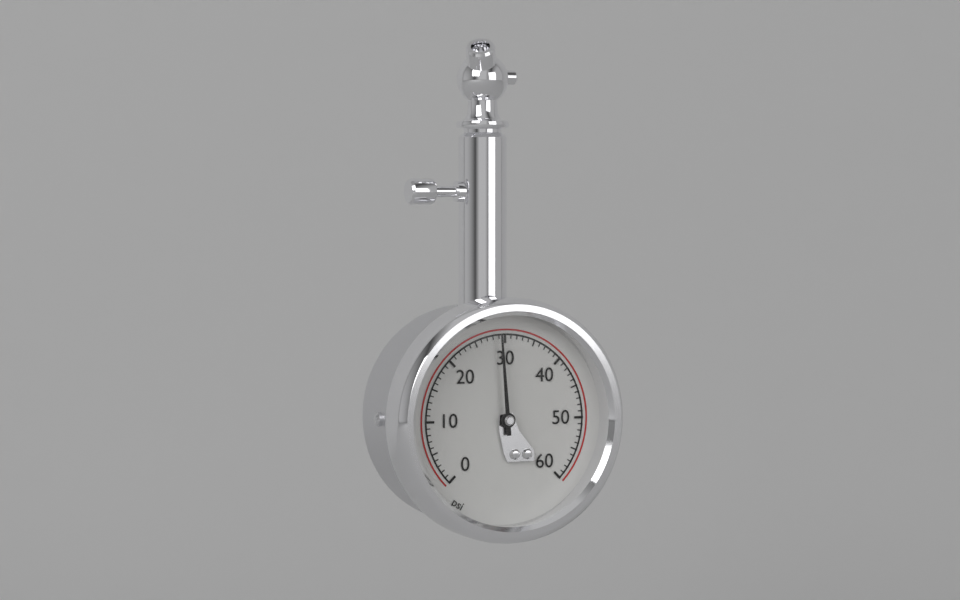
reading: 29 psi
